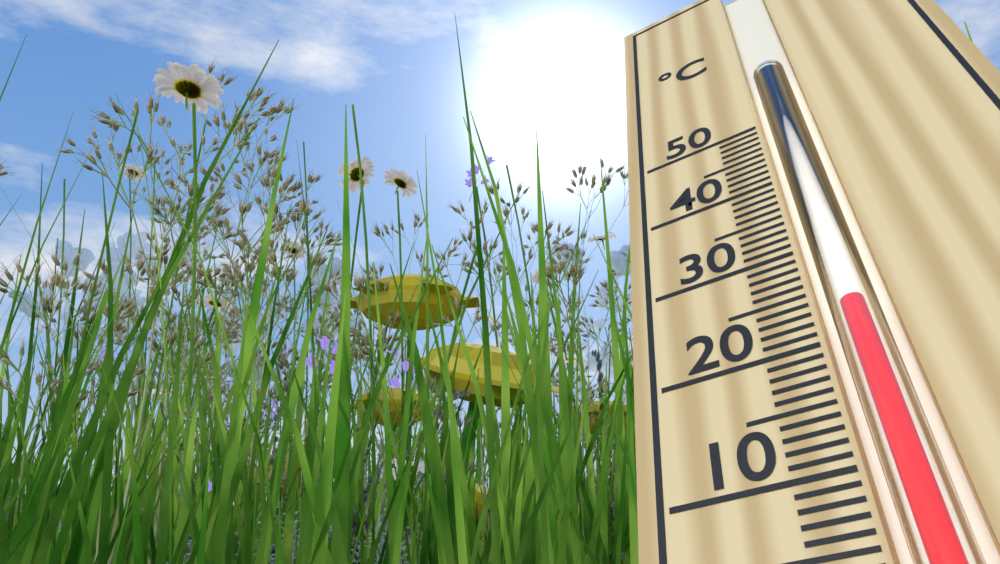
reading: 23 °C
